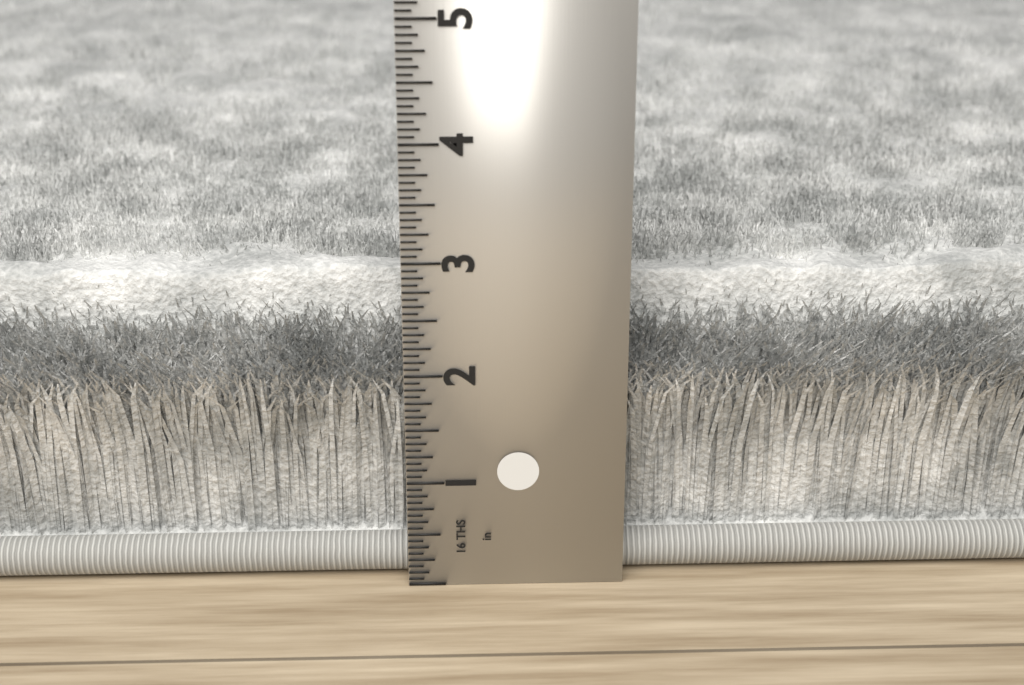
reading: 2.7500 in
